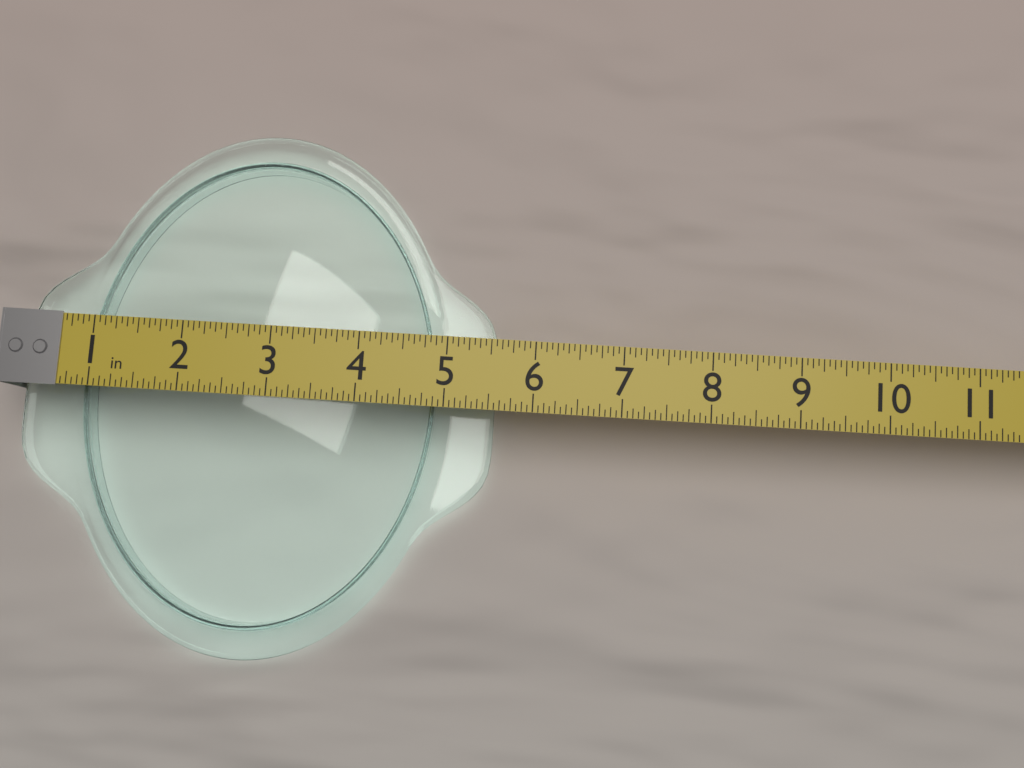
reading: 5.5625 in
